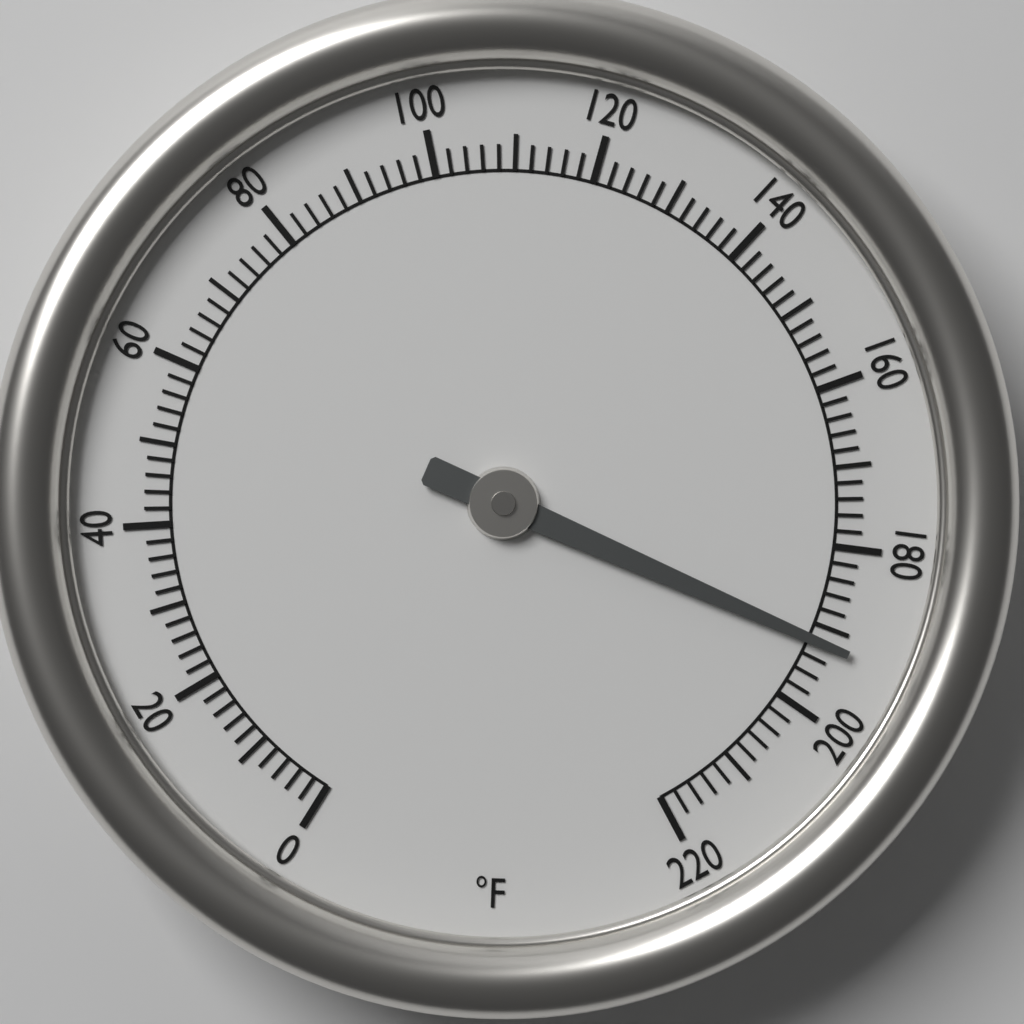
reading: 192 °F
